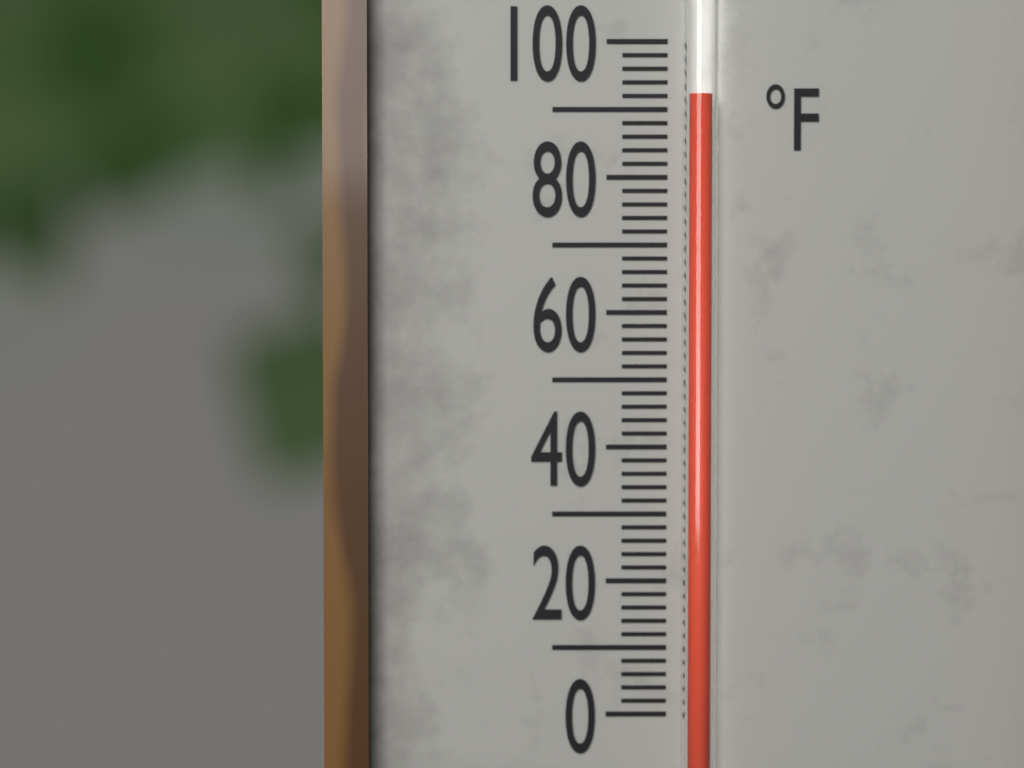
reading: 92 °F
